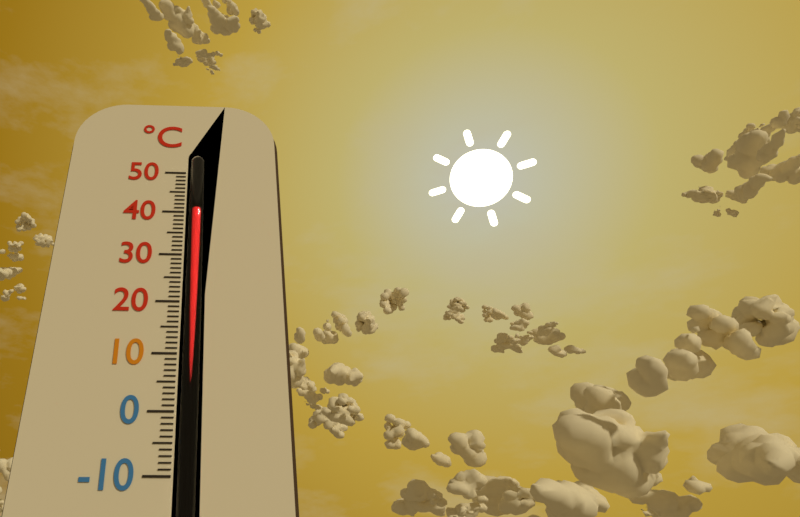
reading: 41 °C
